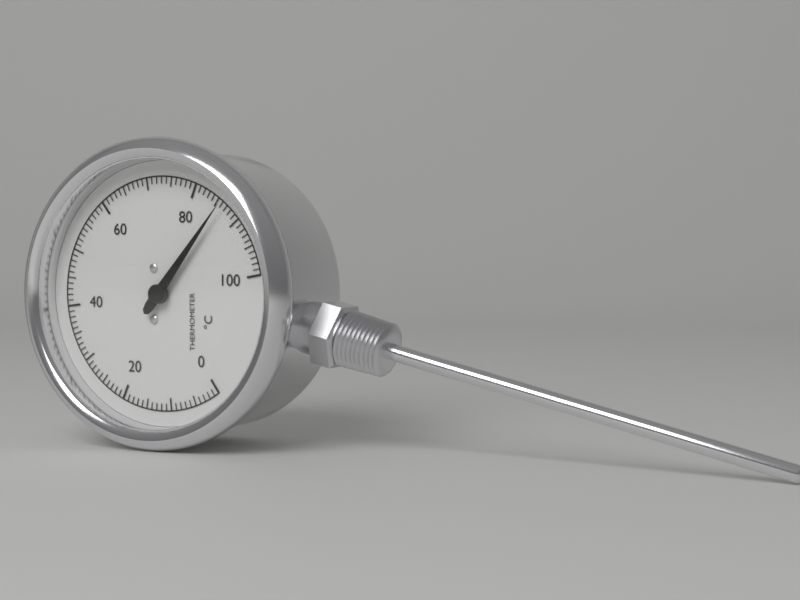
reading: 86 °C
